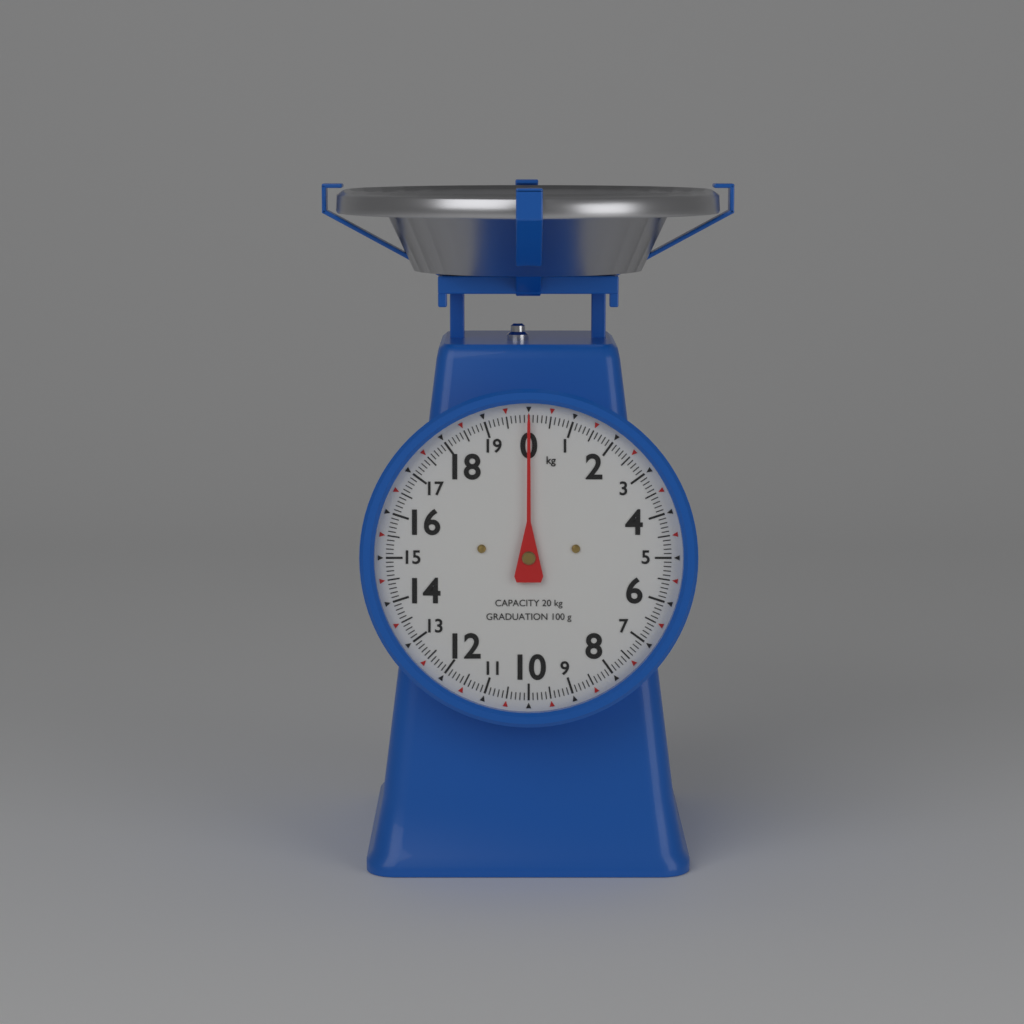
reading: 0.0 kg
